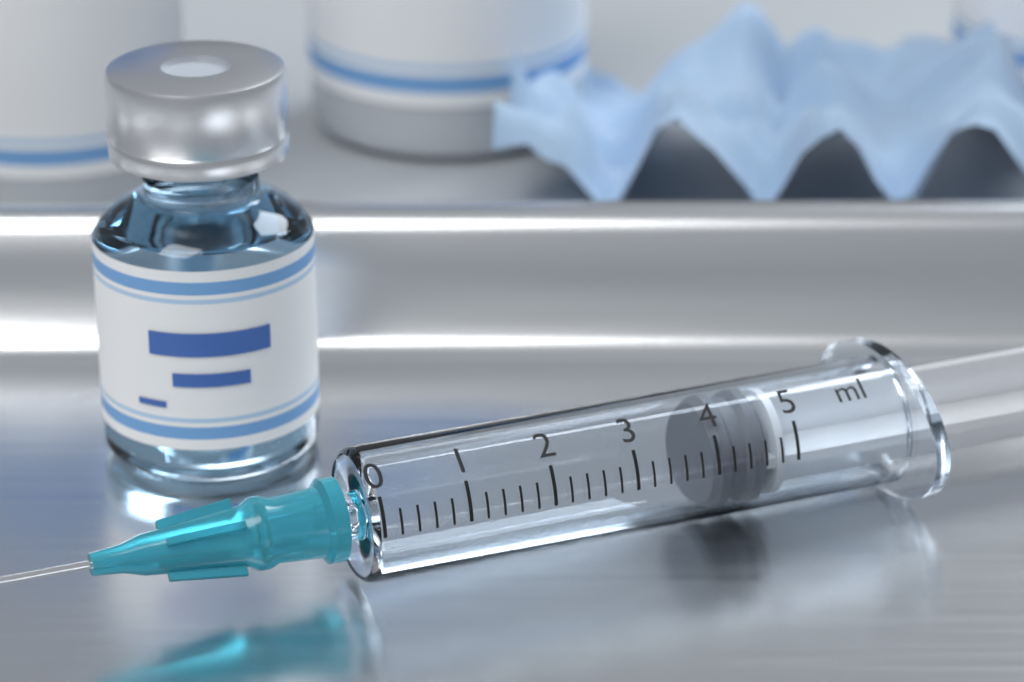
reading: 4.0 ml
